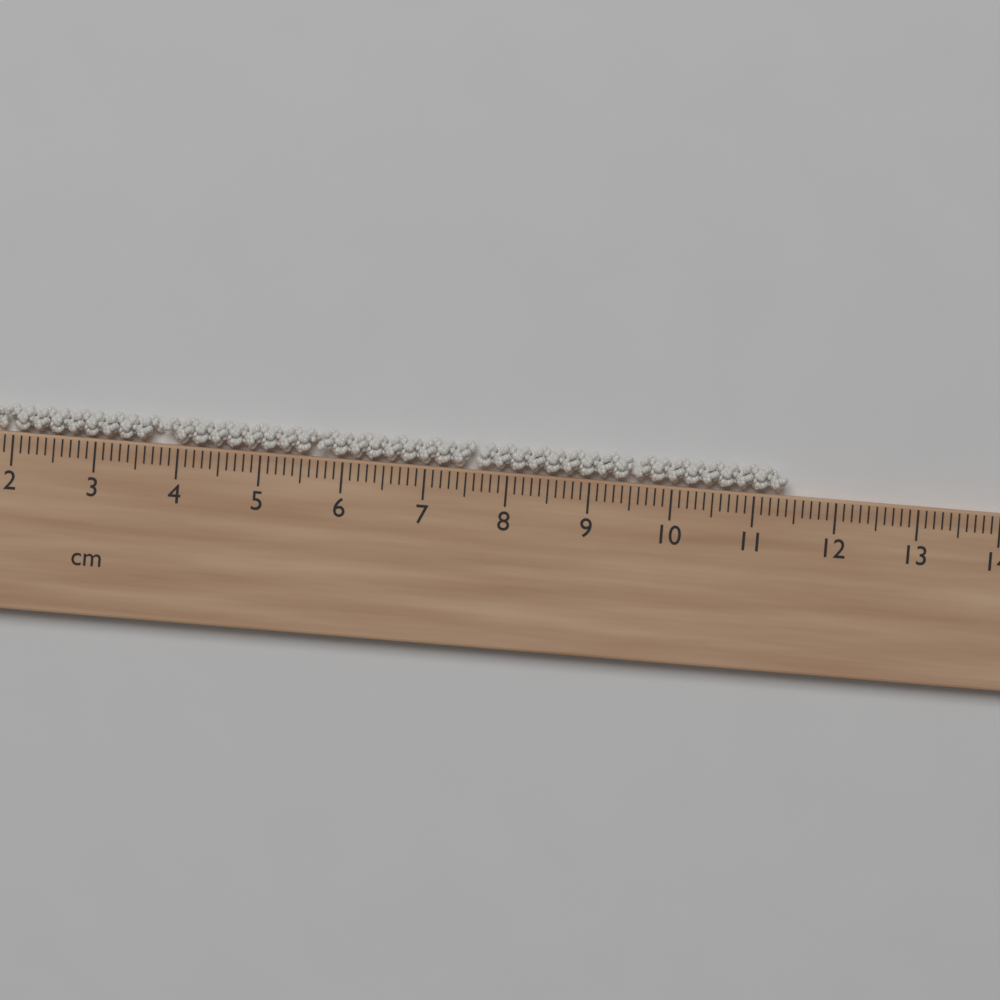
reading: 11.4 cm
